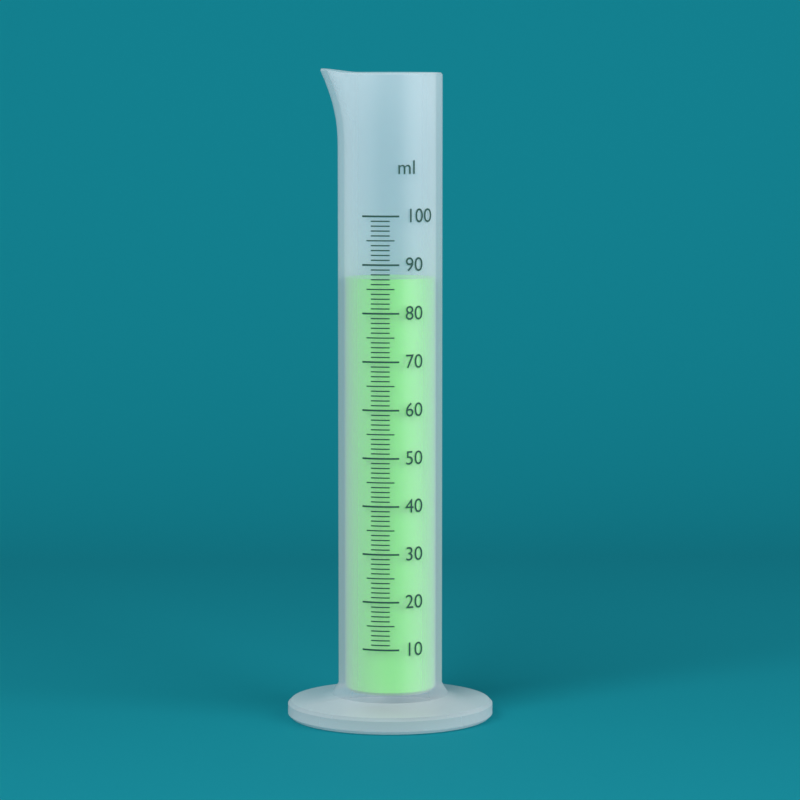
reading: 87 ml
